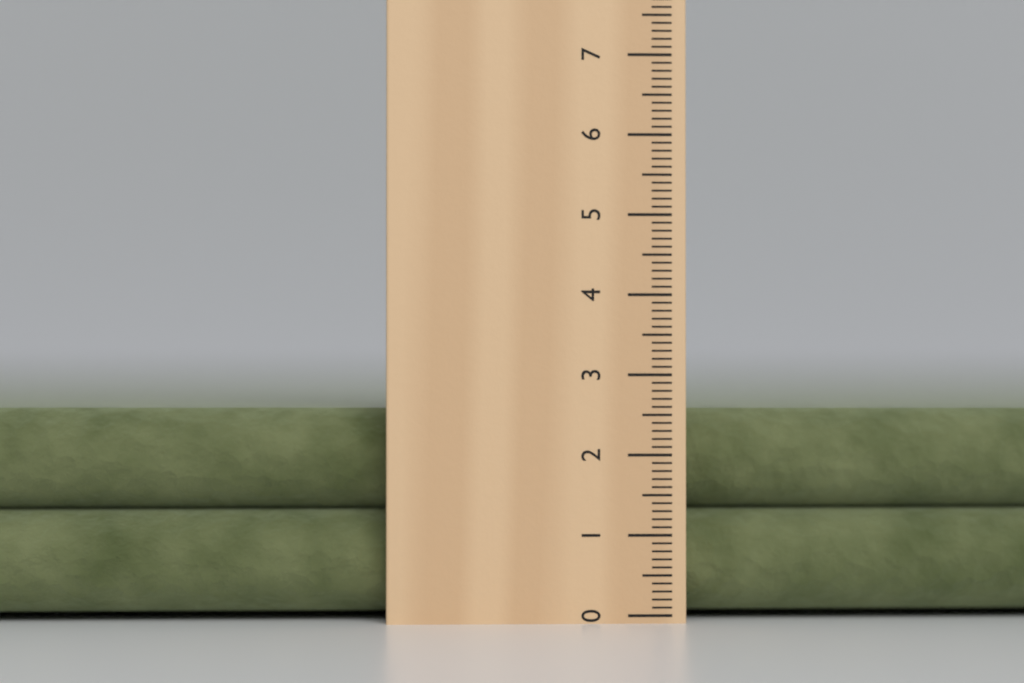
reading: 2.6 cm
